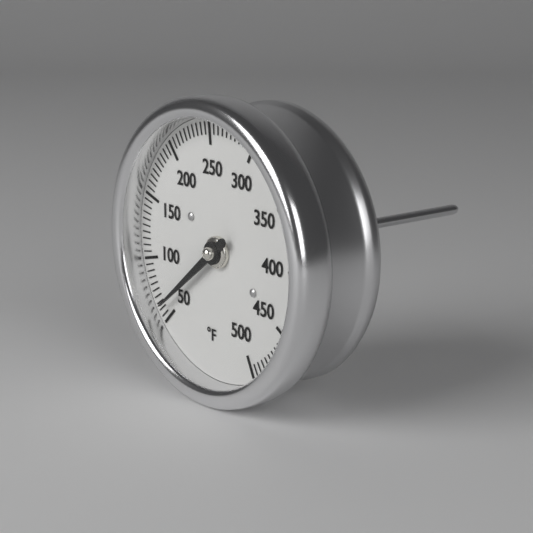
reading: 60 °F
